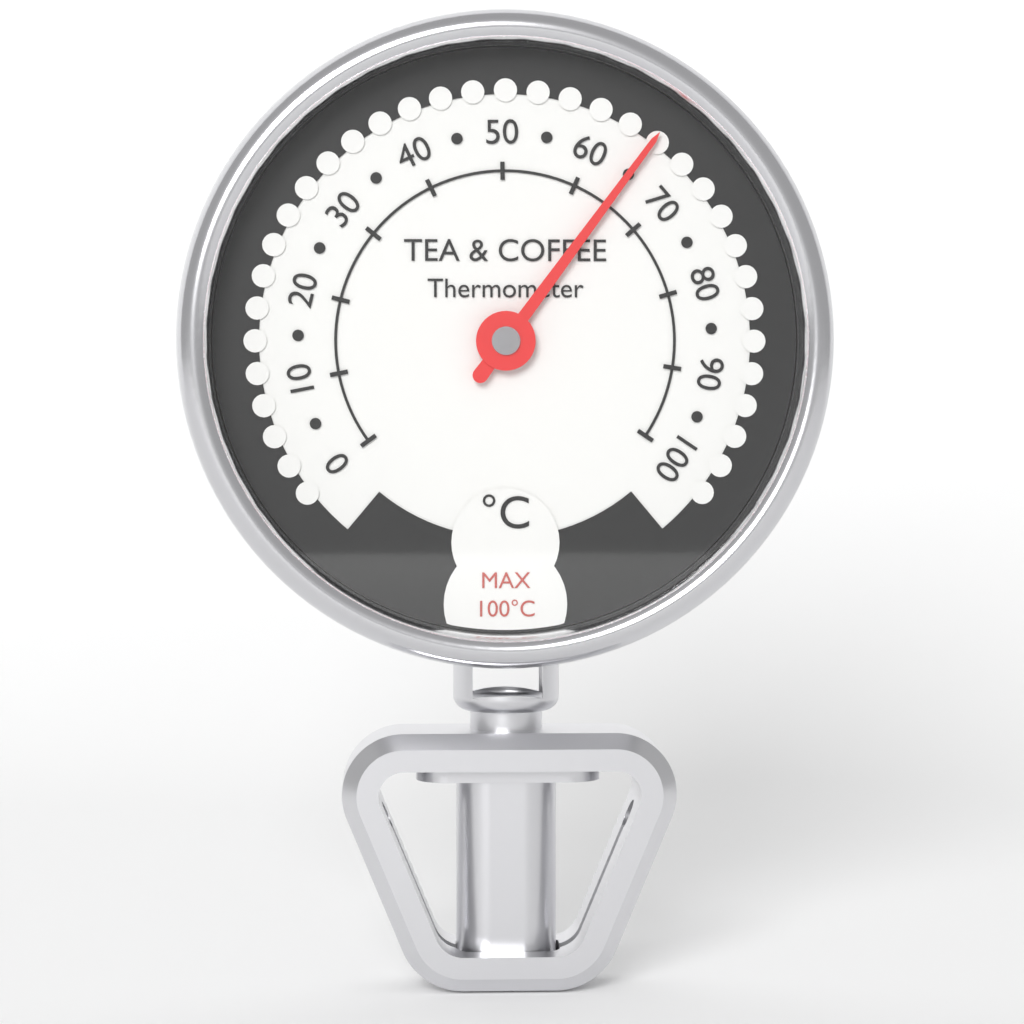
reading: 65 °C
